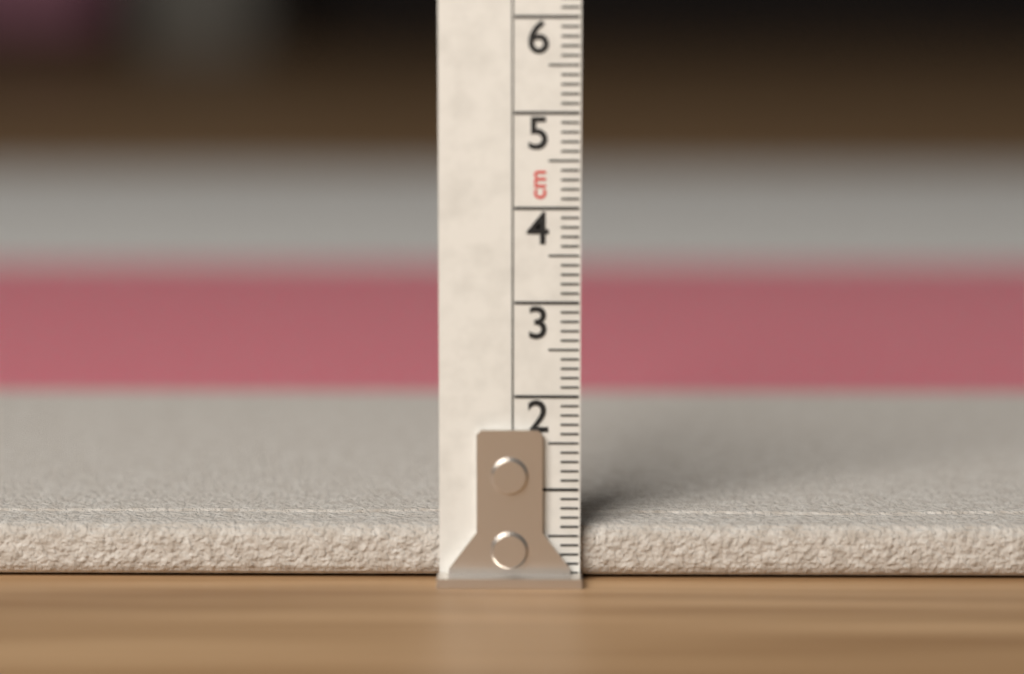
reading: 0.6 cm
